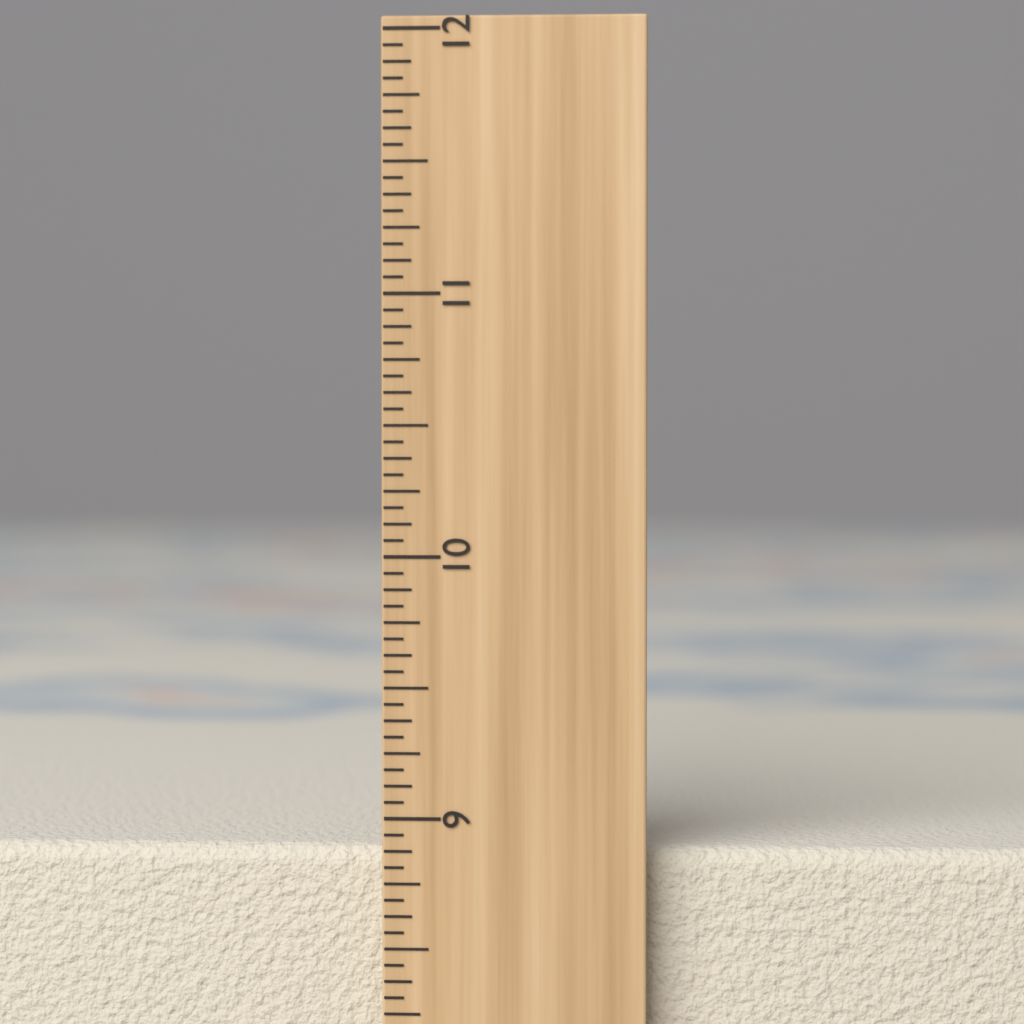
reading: 8.8750 inch
